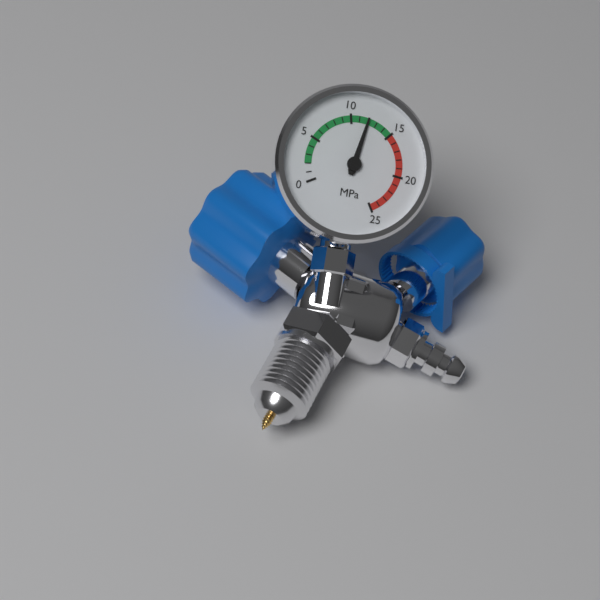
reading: 12 MPa
